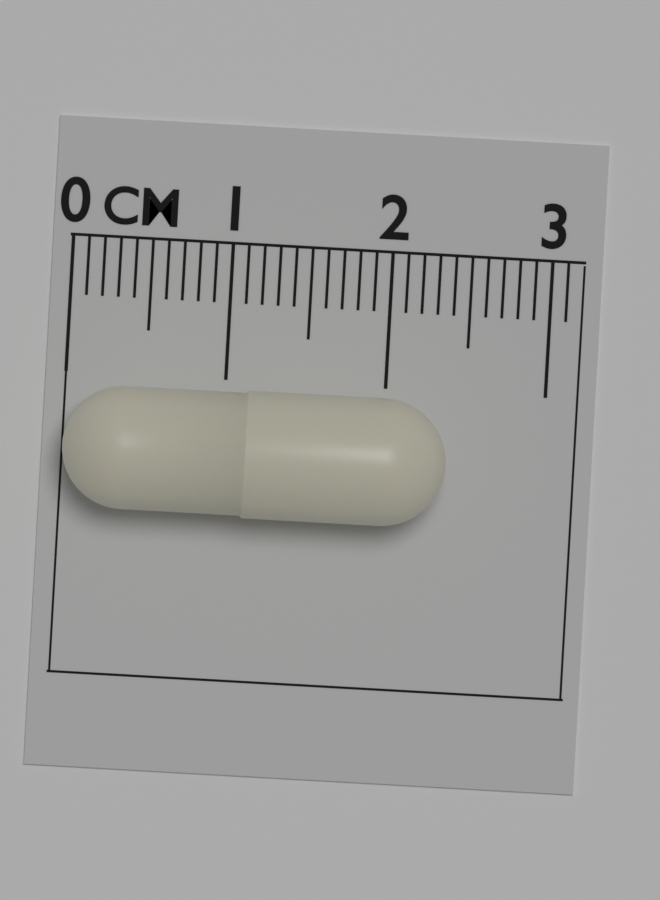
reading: 2.4 cm
